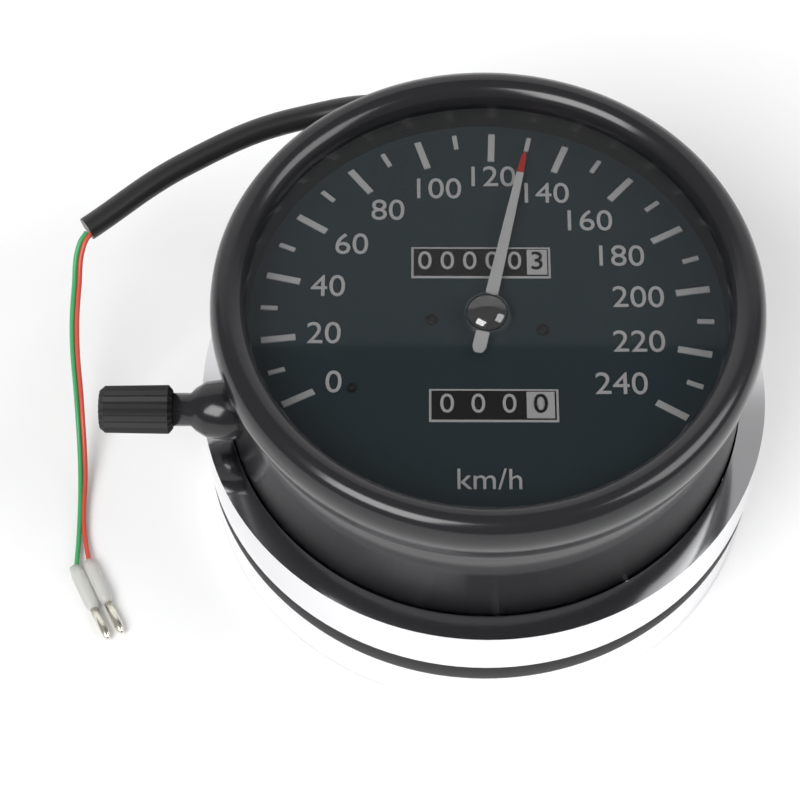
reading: 130 km/h
